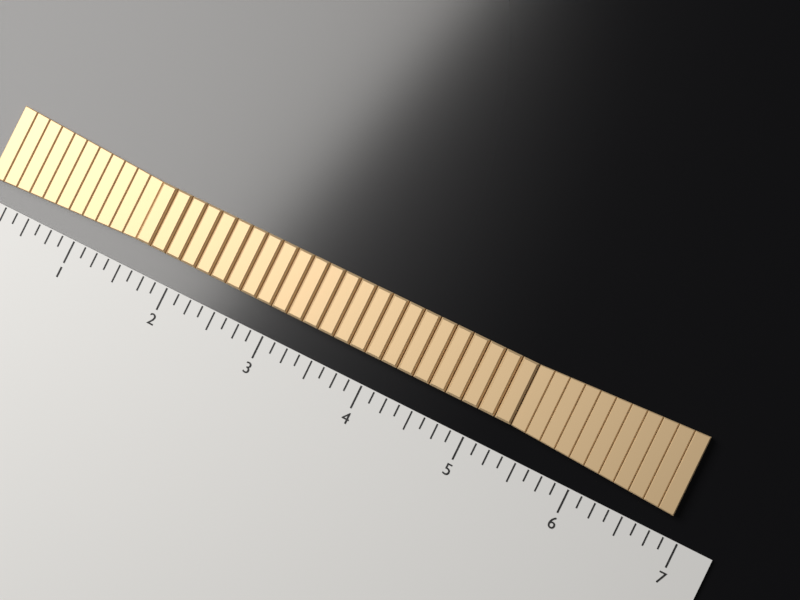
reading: 6.875 (no unit)
